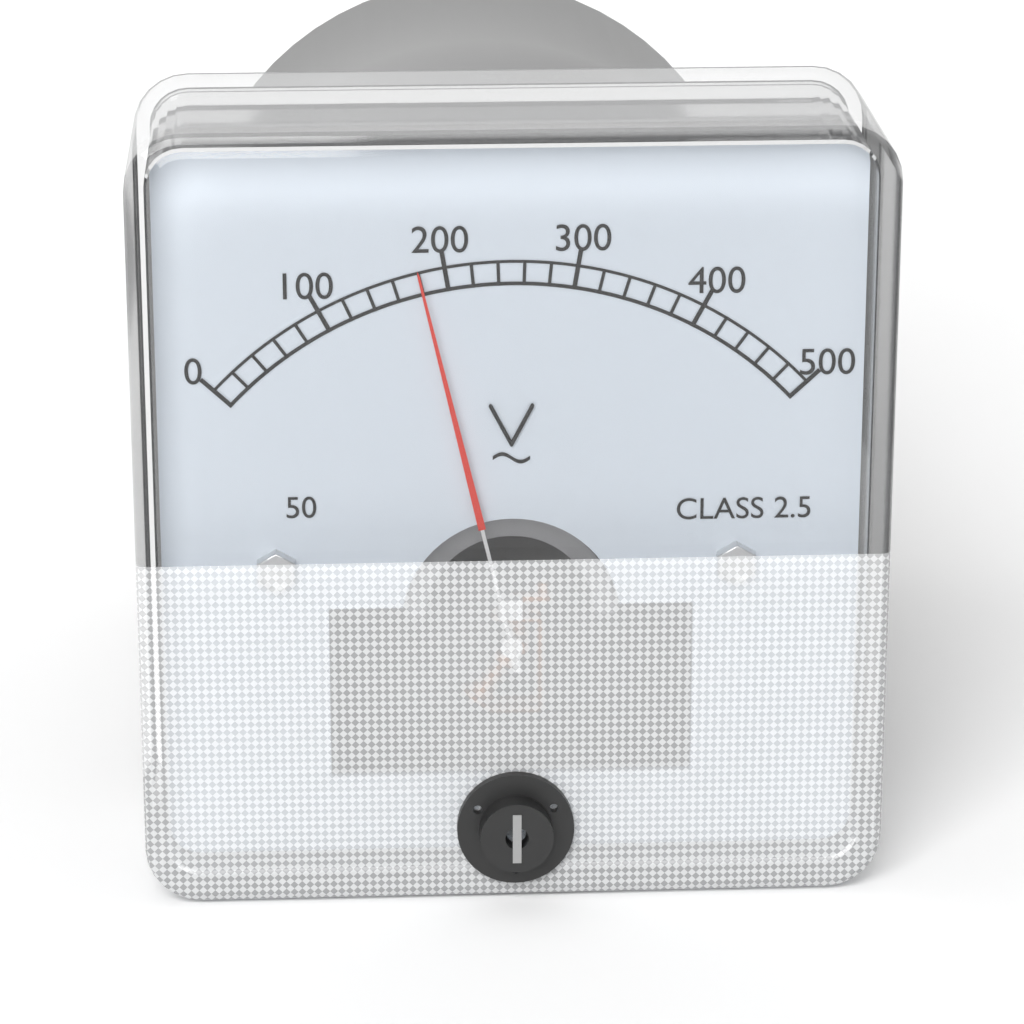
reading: 180 V
